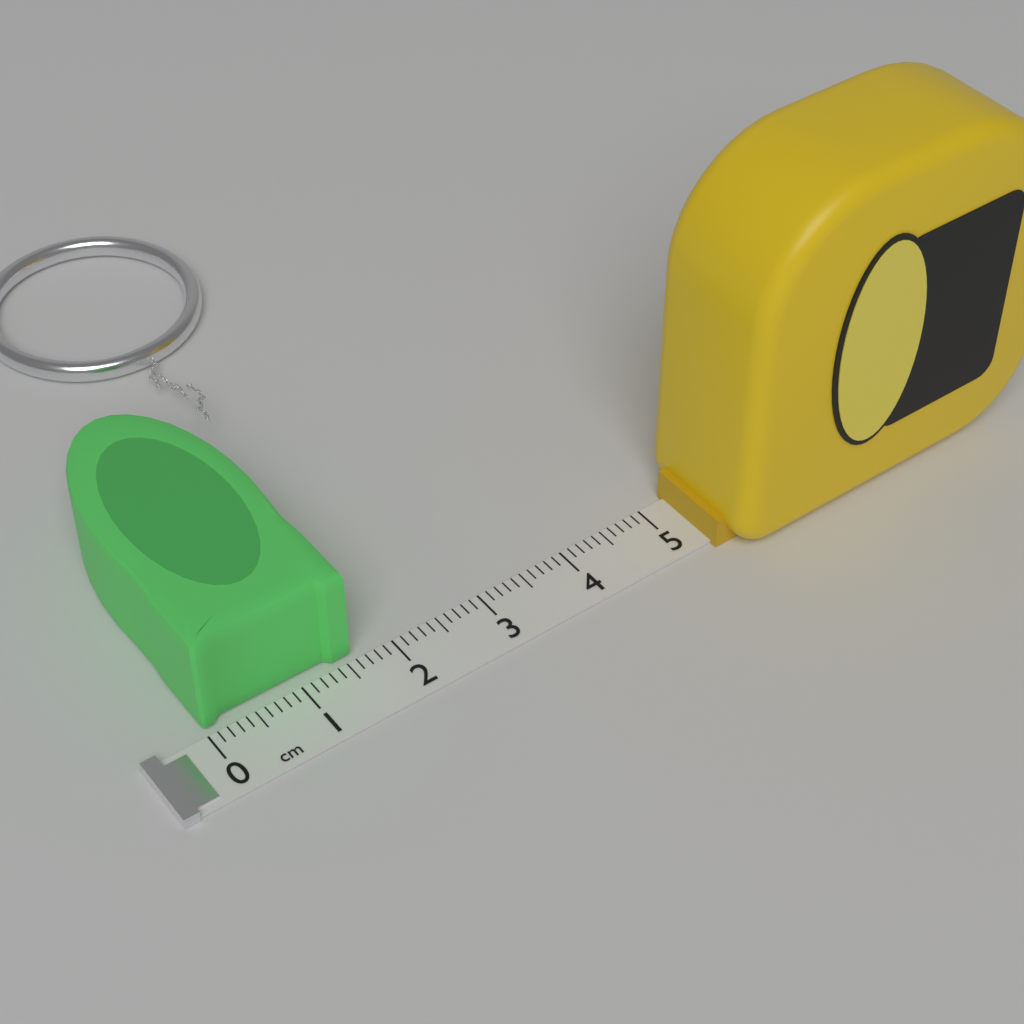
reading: 1.6 cm
